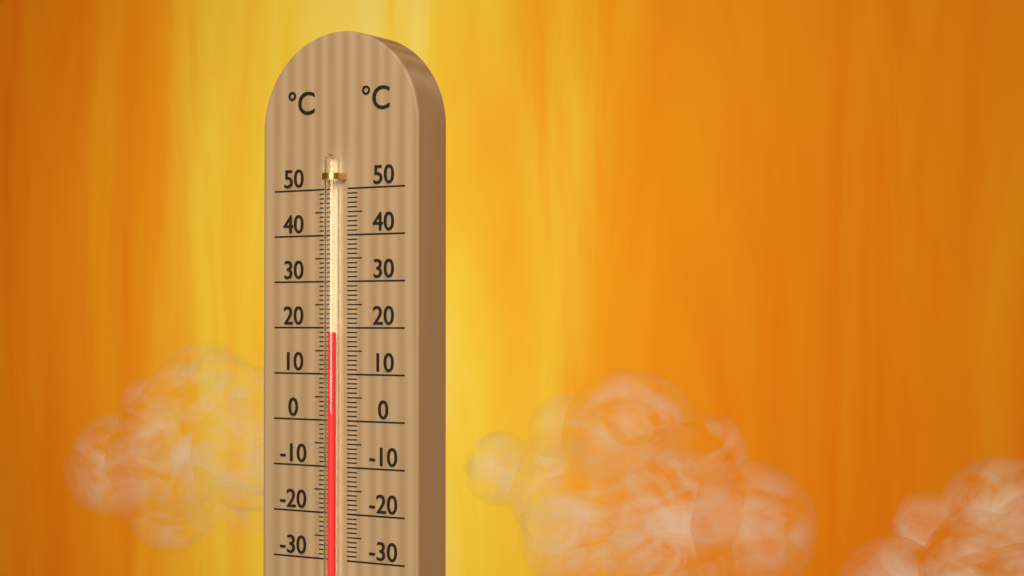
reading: 19 °C
